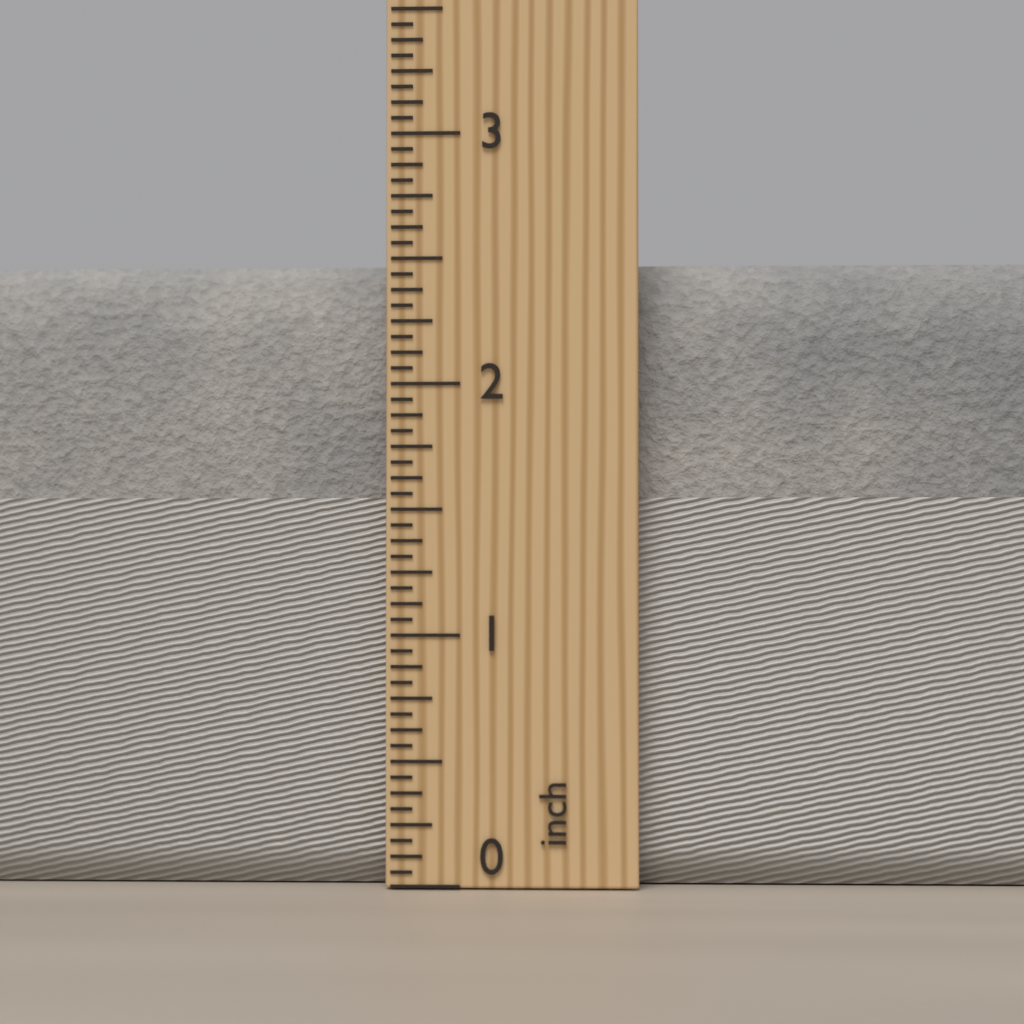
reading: 2.5000 inch
